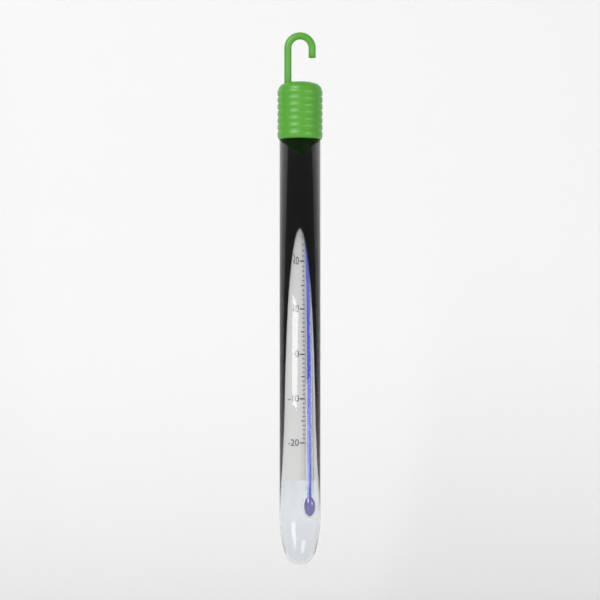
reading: 34 °C
